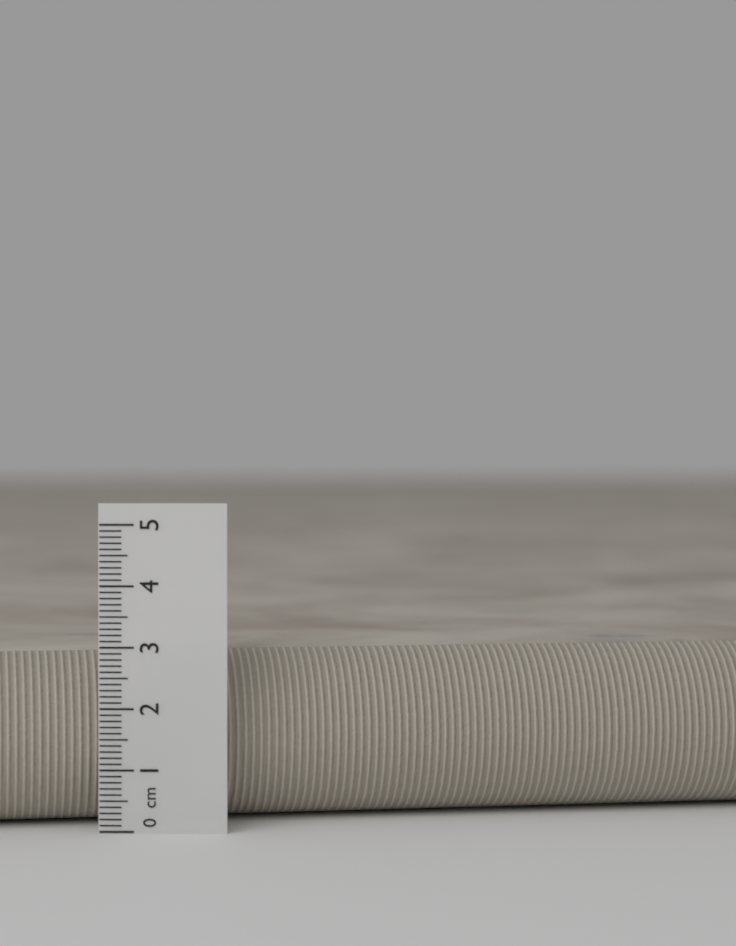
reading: 2.9 cm
